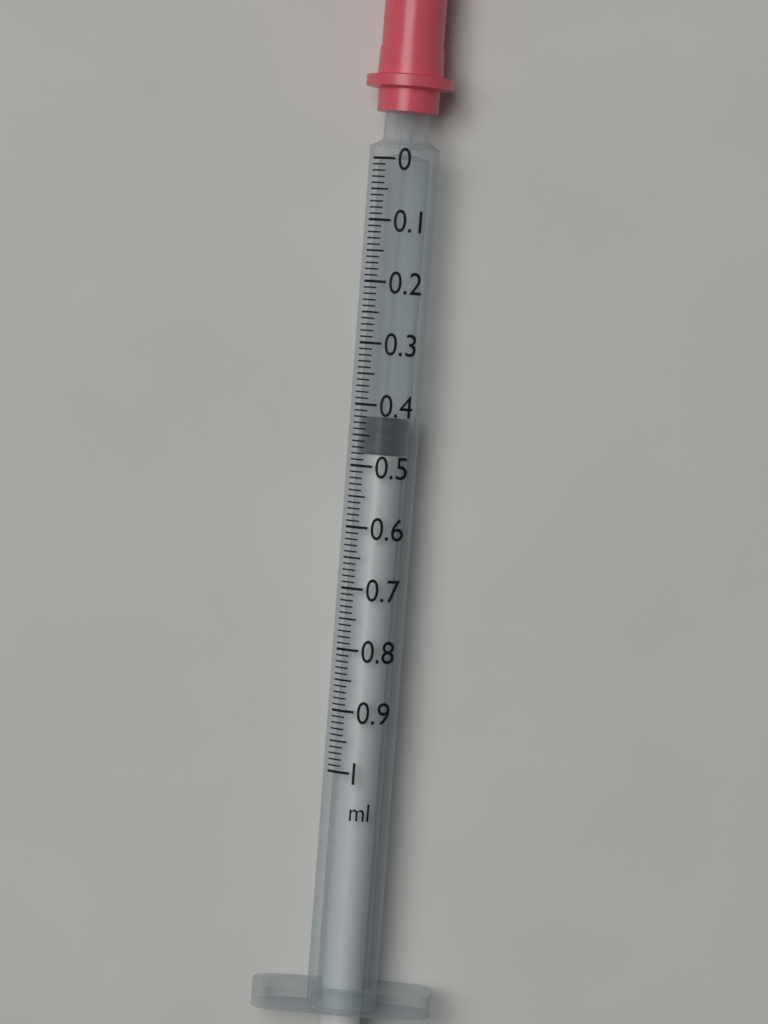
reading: 0.42 ml
